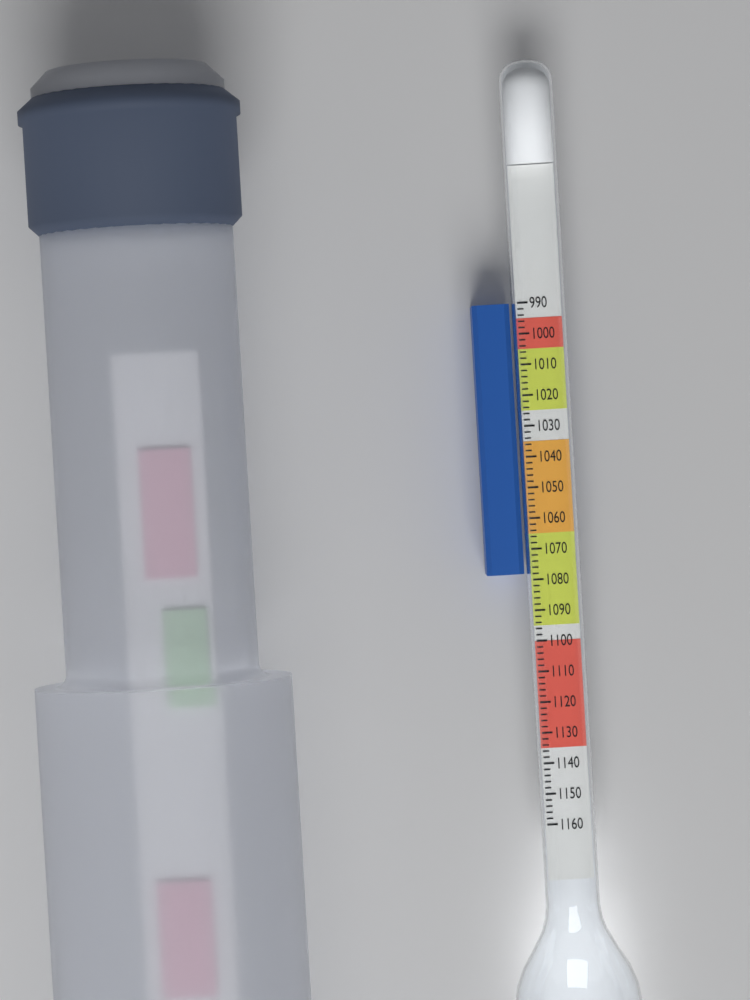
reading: 1078 (no unit)
